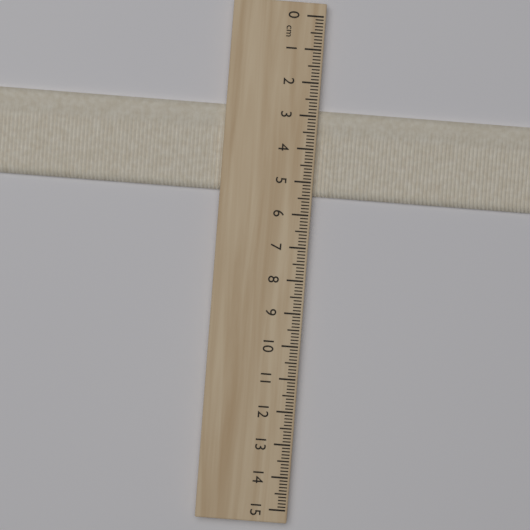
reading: 5.4 cm
